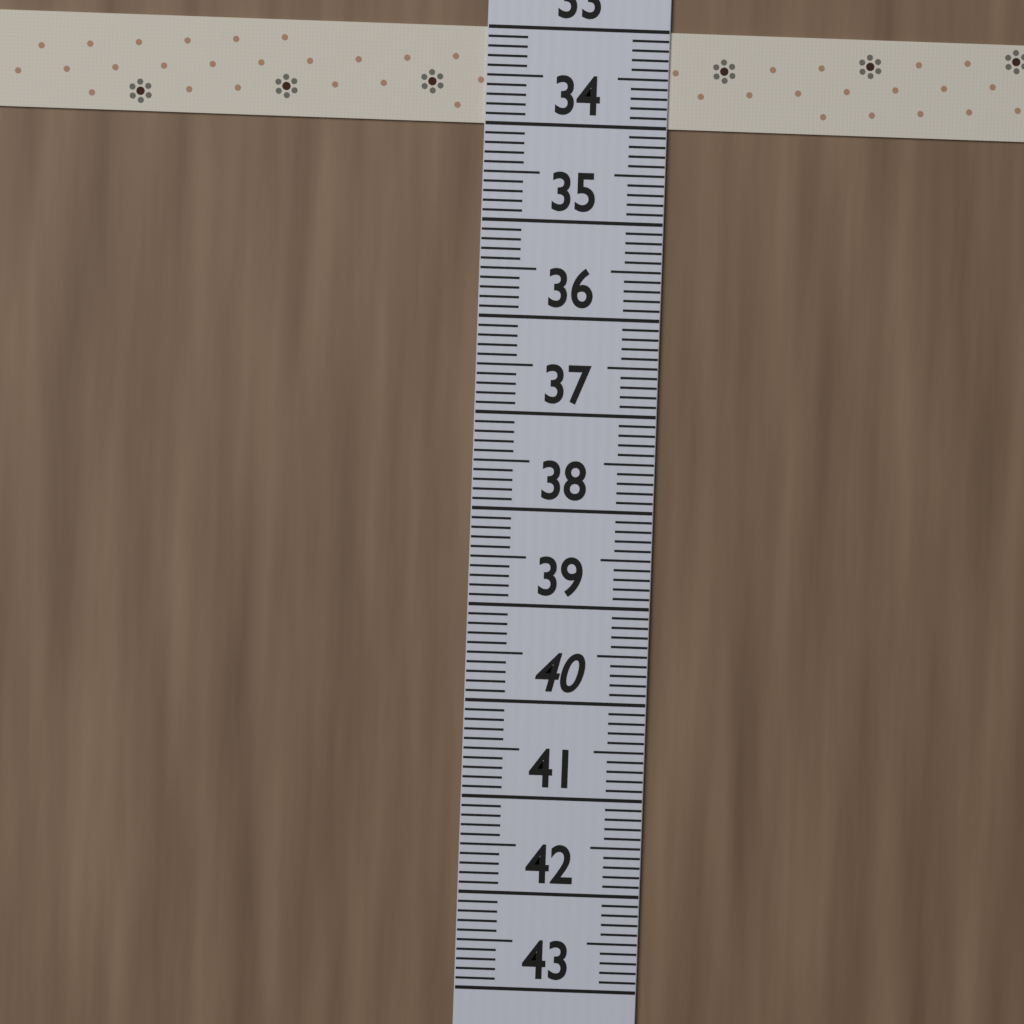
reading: 34.0 (no unit)
